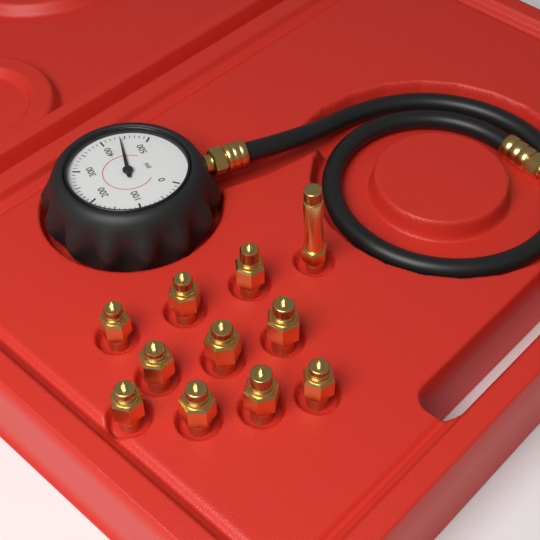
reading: 440 psi
